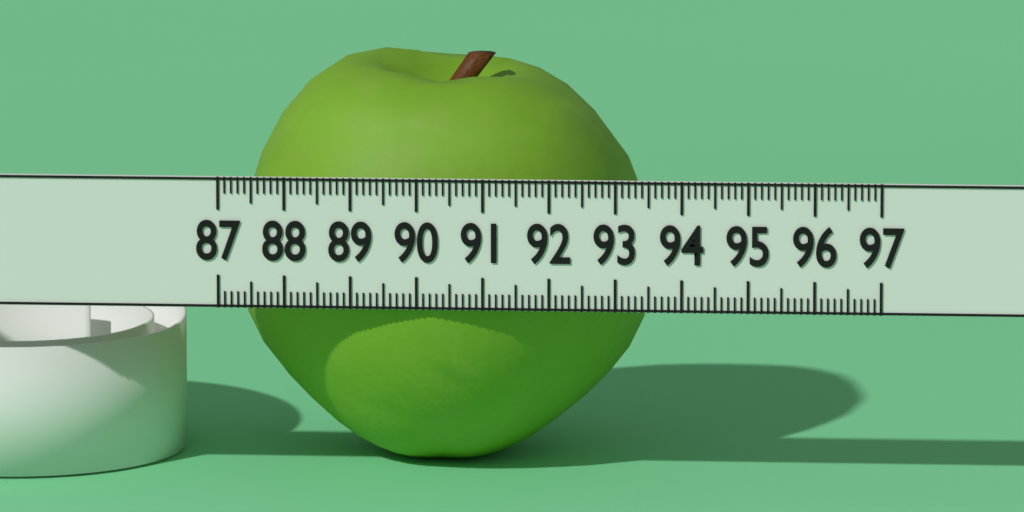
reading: 93.4 (no unit)
